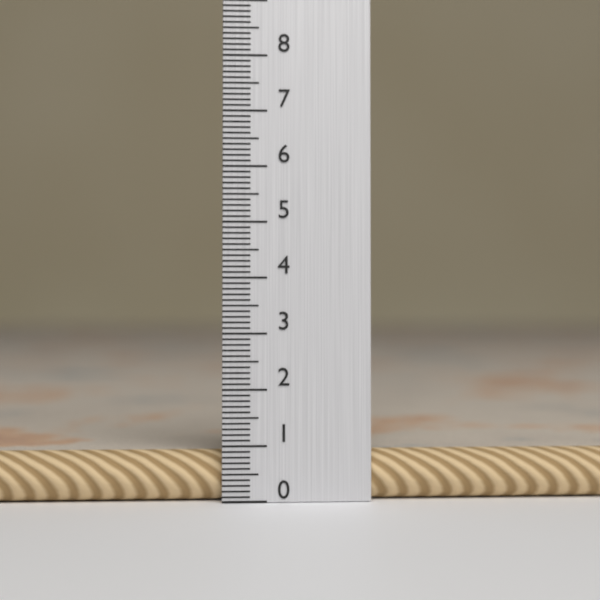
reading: 0.9 (no unit)
